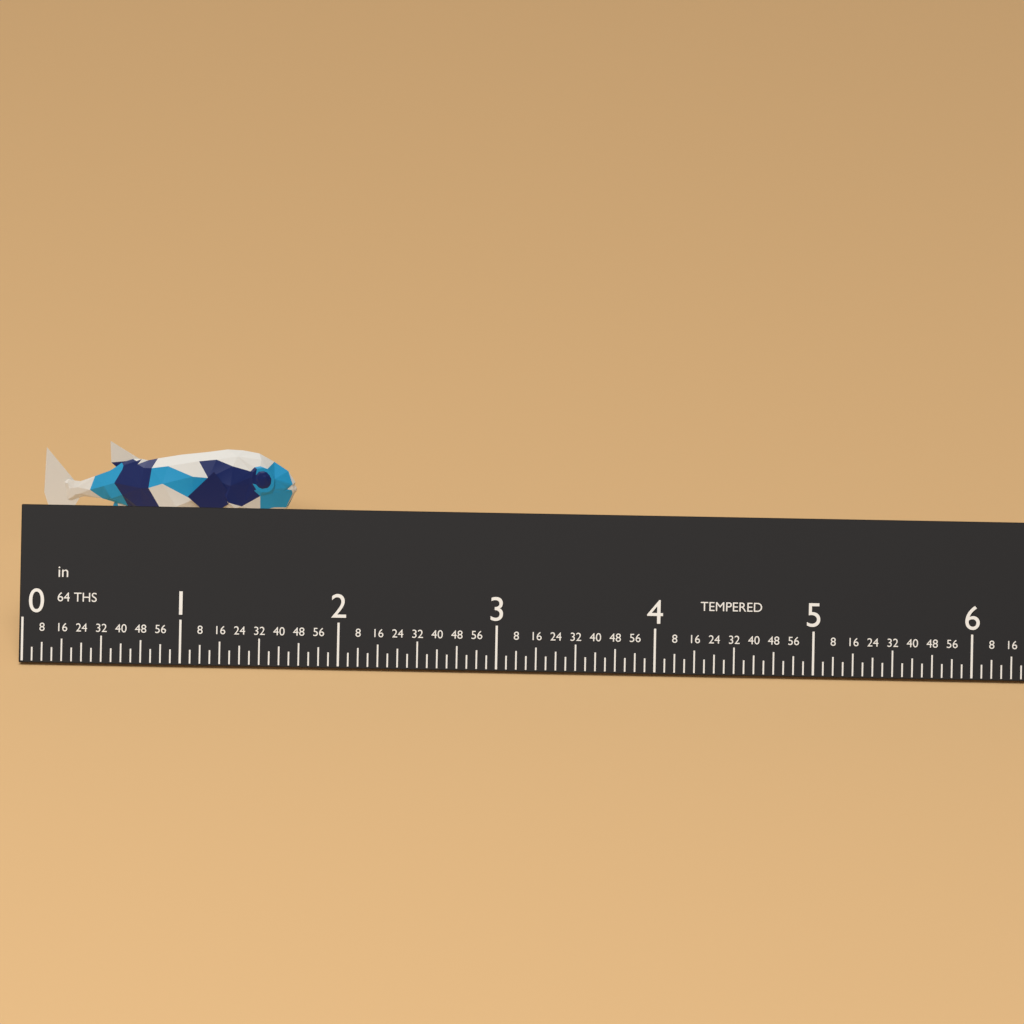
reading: 1.6250 in
